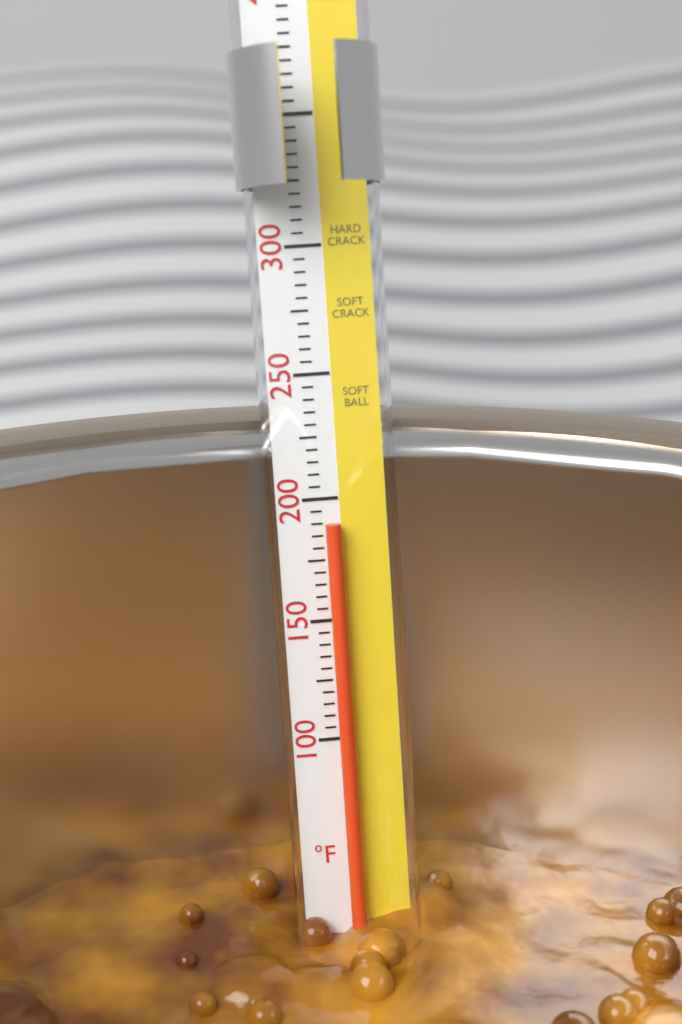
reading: 190 °F
